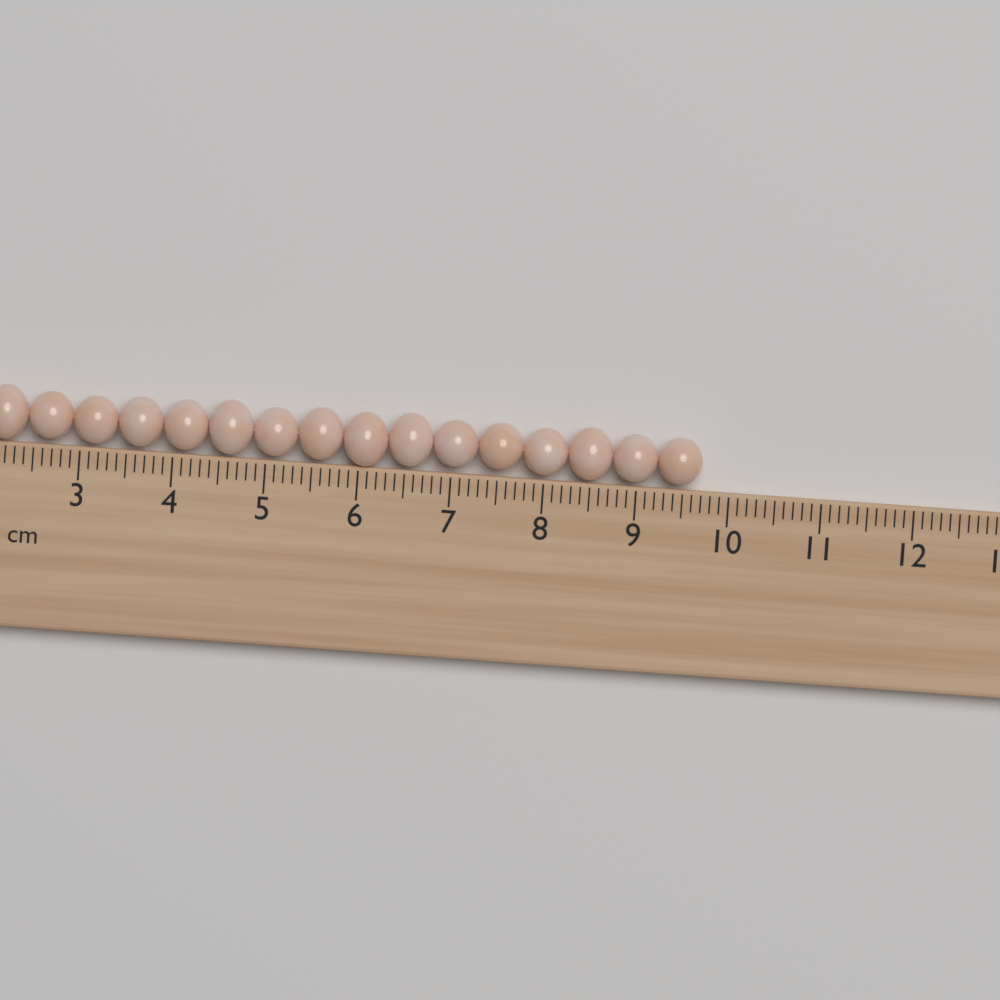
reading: 9.7 cm
